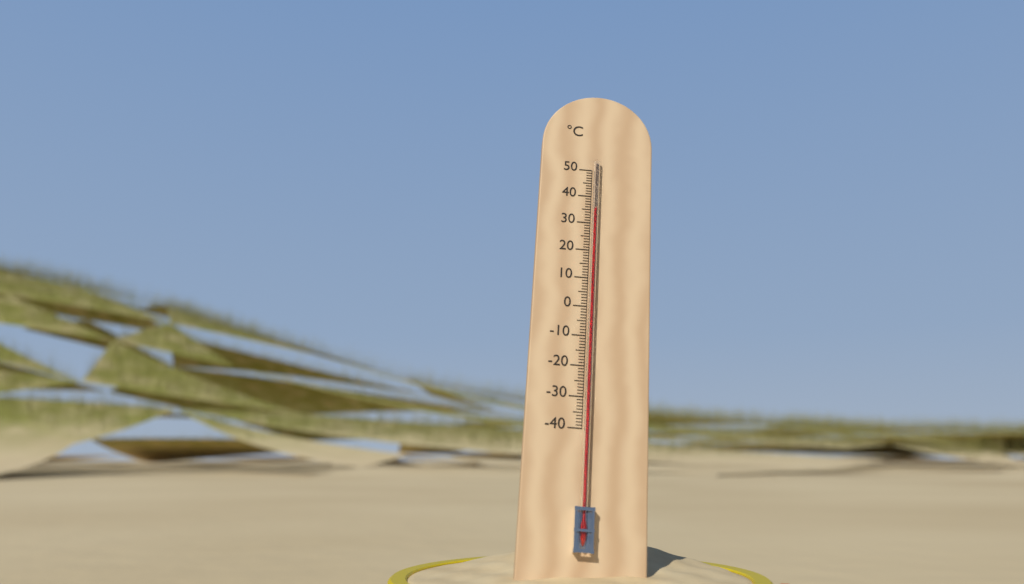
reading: 35 °C
